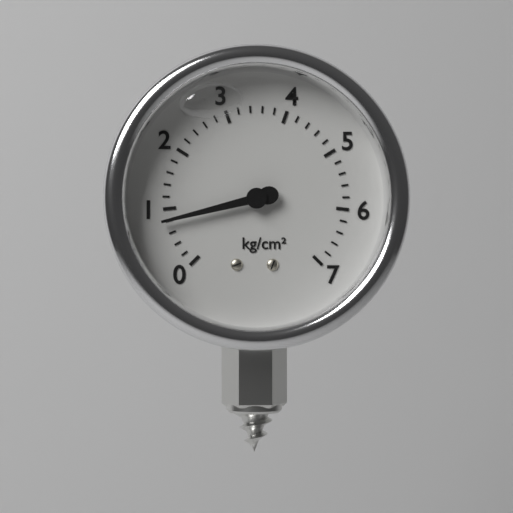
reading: 0.8 kg/cm²
